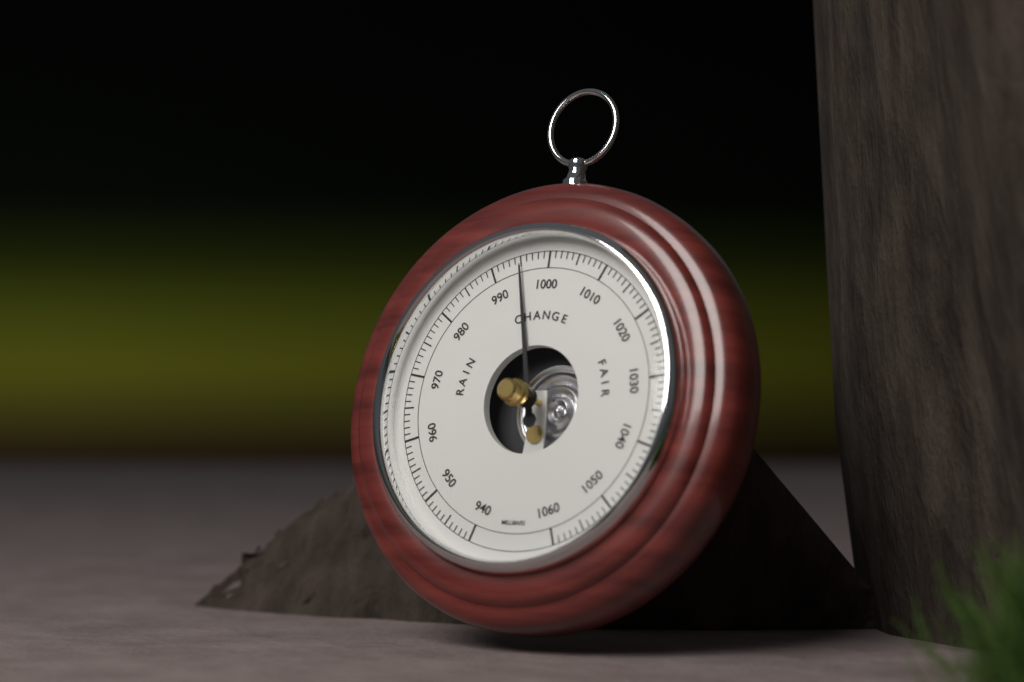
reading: 995 mbar
